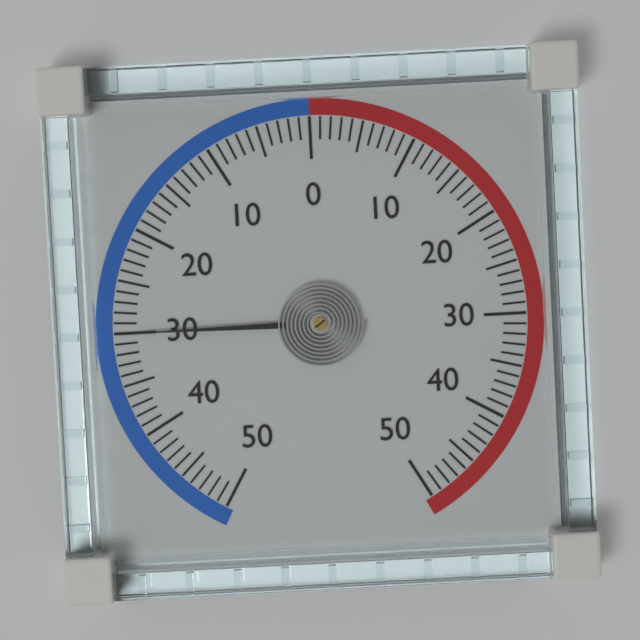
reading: -30 (no unit)
